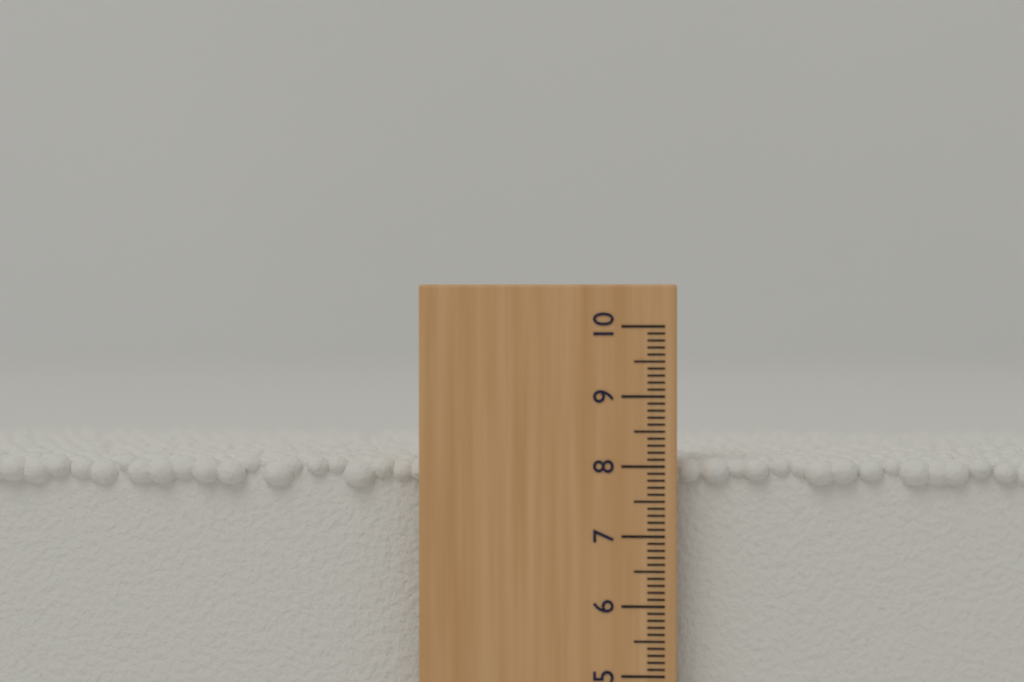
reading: 8.1 (no unit)
